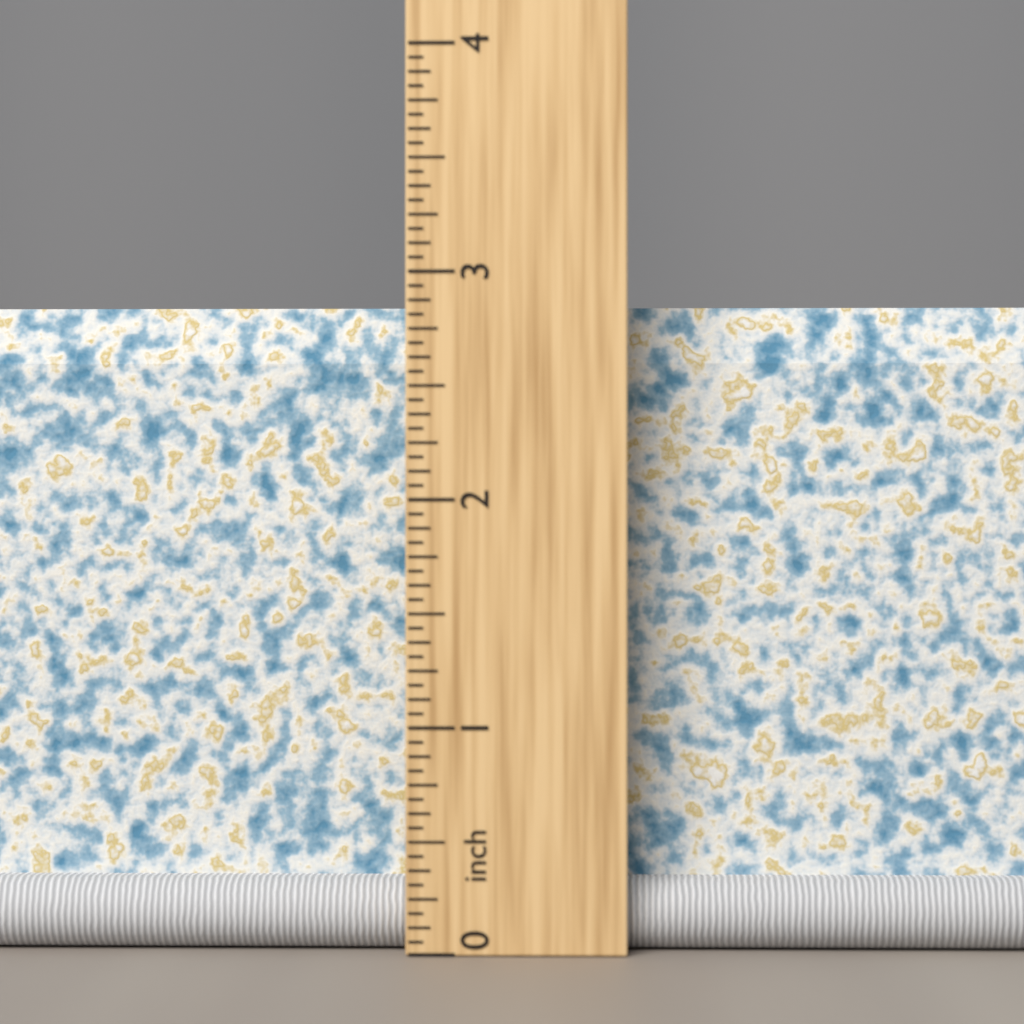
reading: 2.8750 inch
